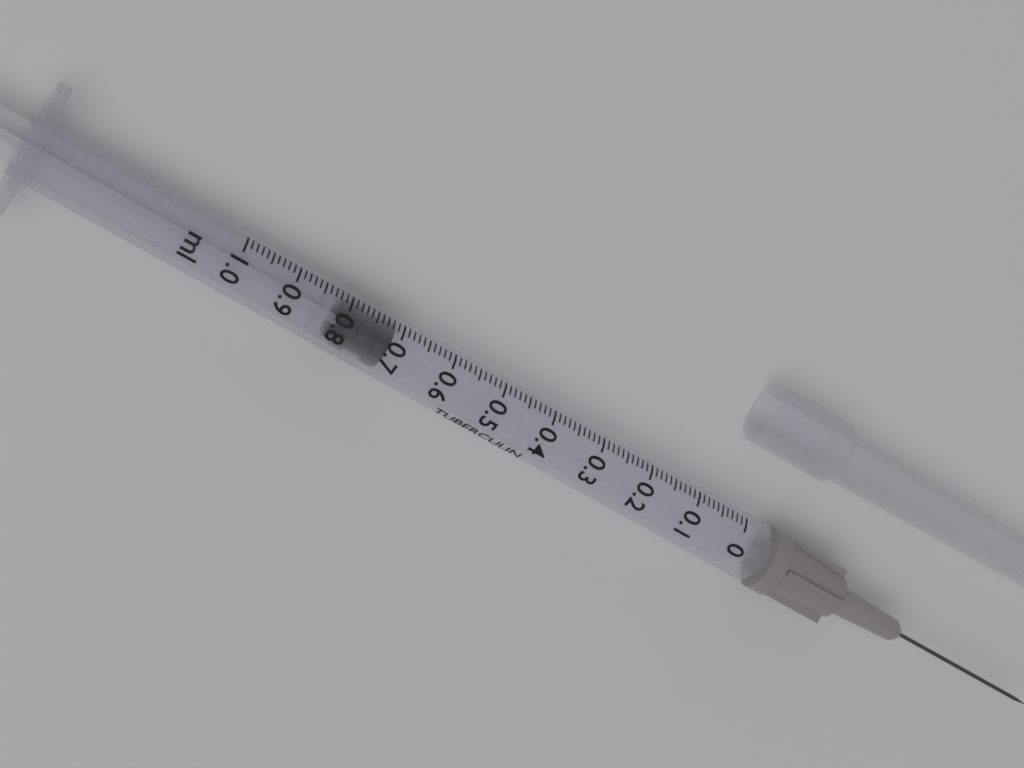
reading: 0.71 ml
